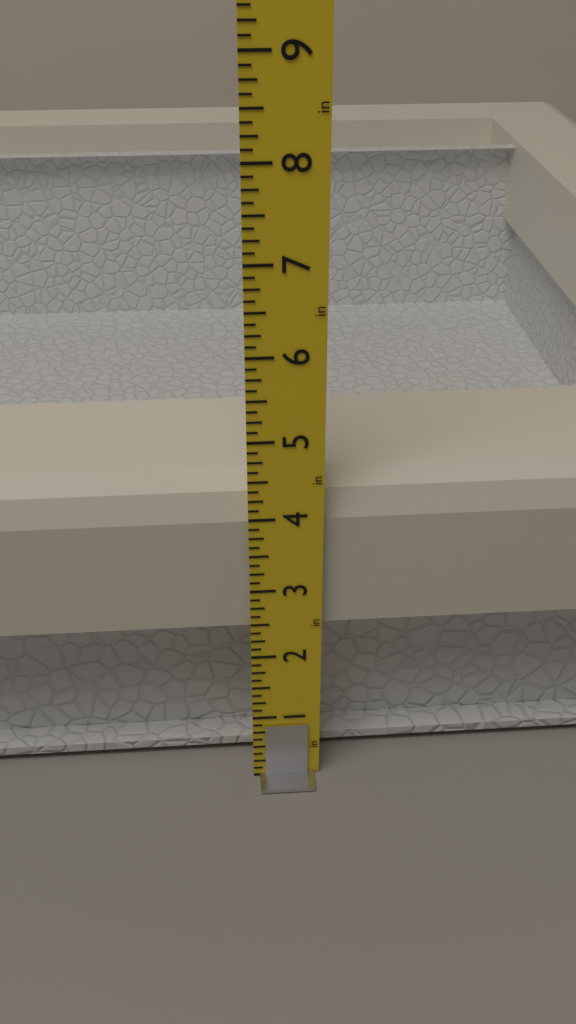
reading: 4.375 in
